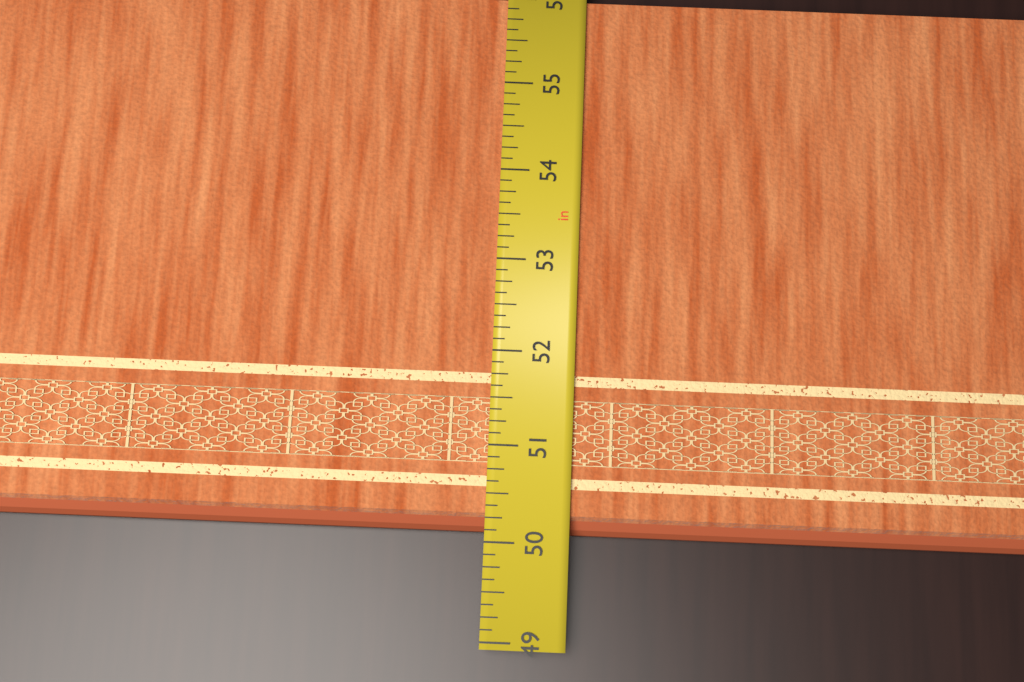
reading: 50.125 in
